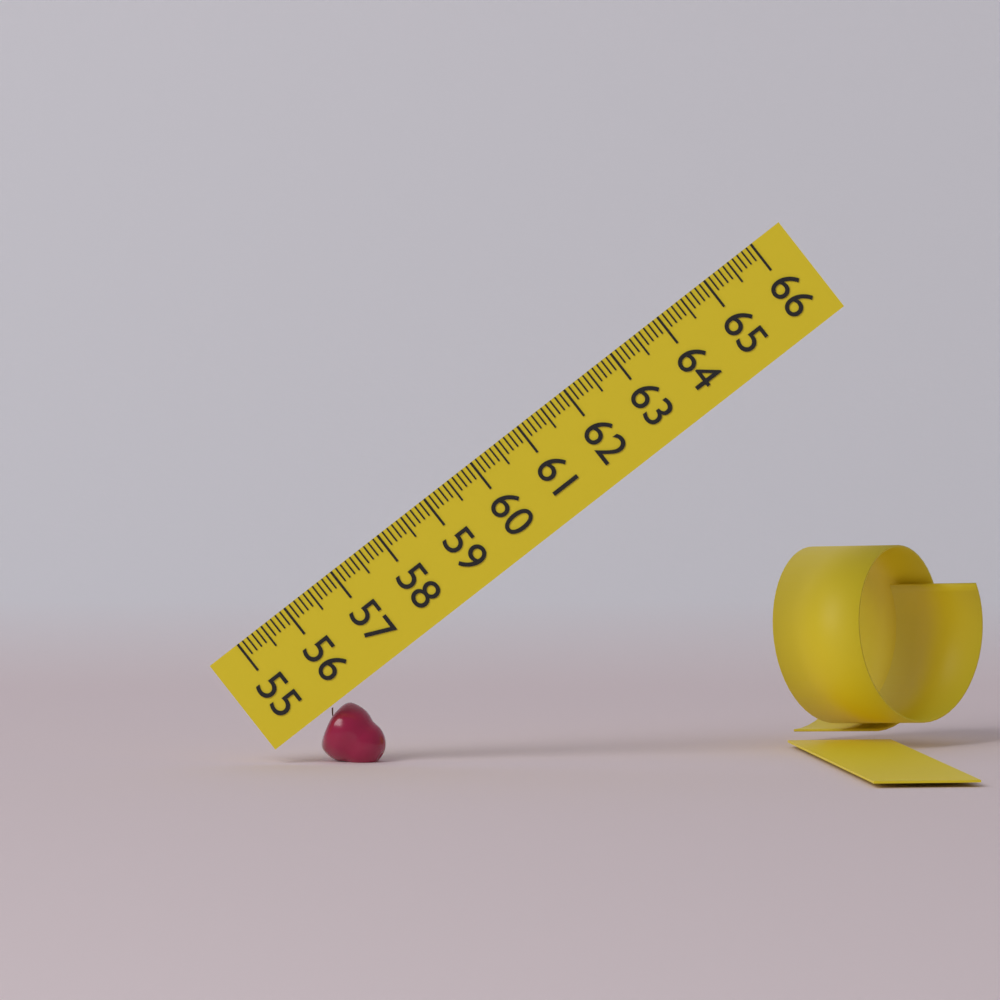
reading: 56.0 (no unit)
